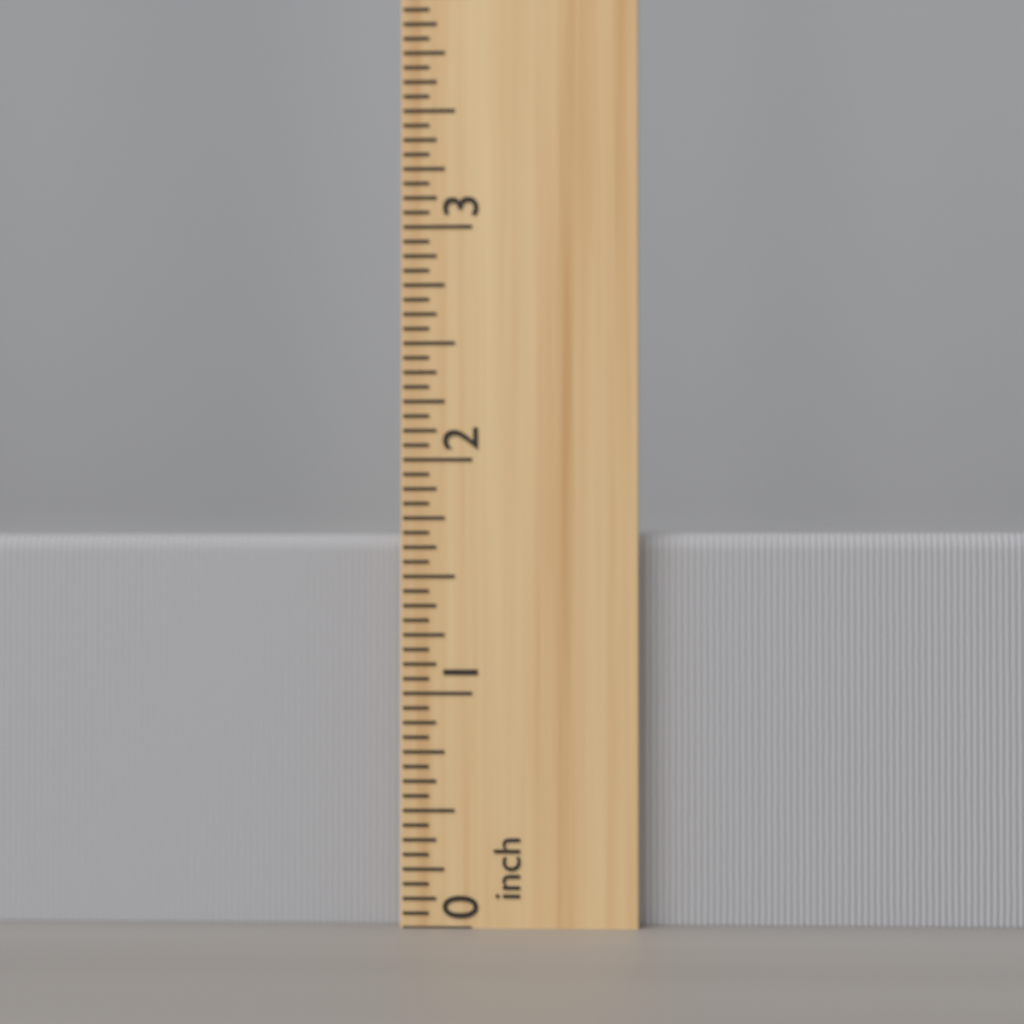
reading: 1.6875 inch
